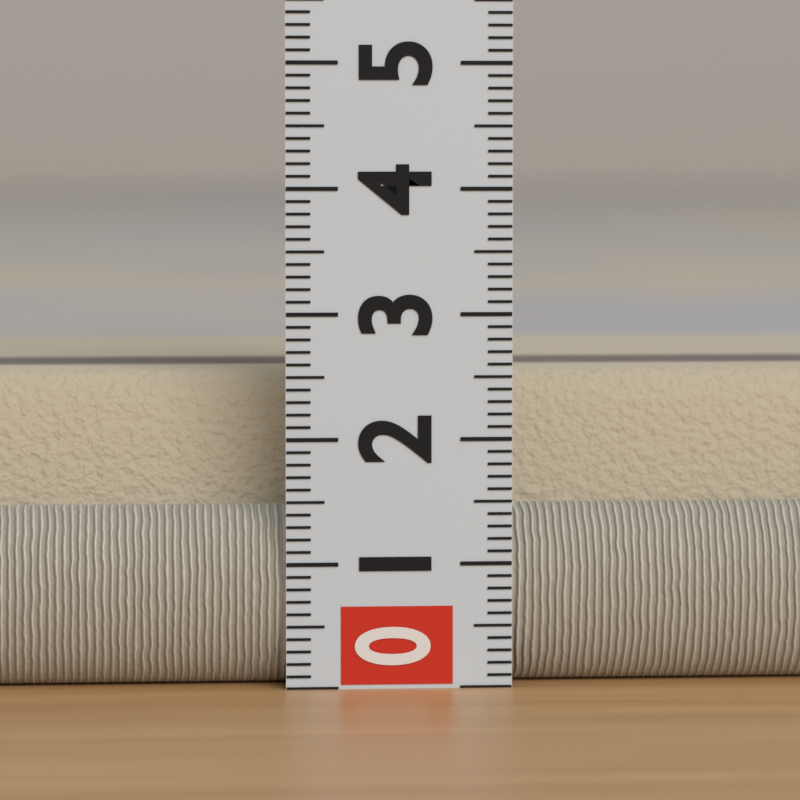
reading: 2.5 (no unit)
